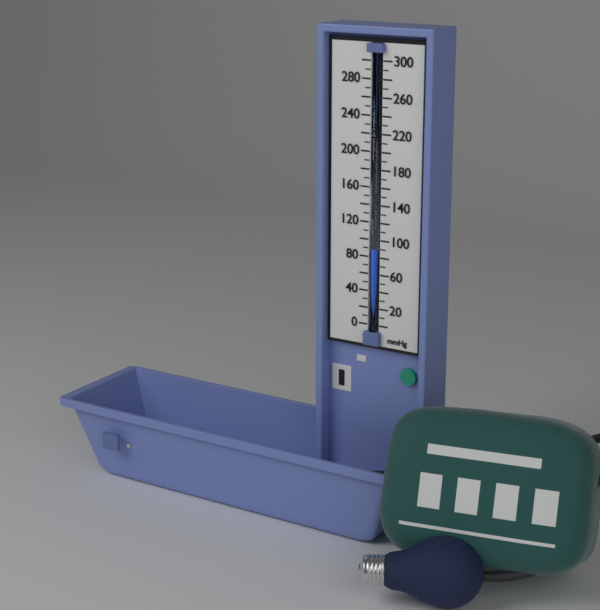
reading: 90 mmHg
